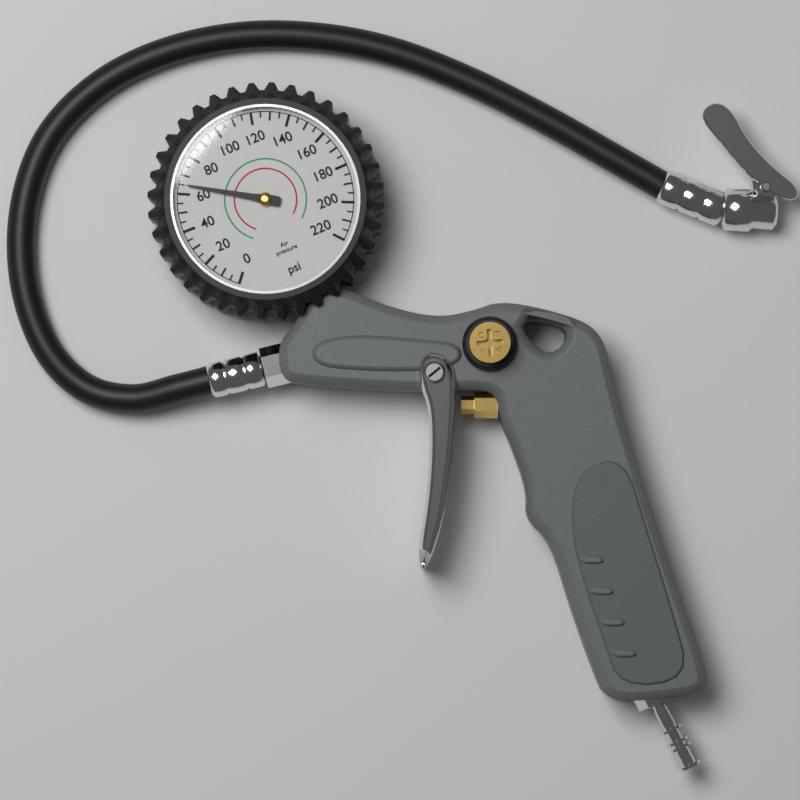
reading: 65 psi
